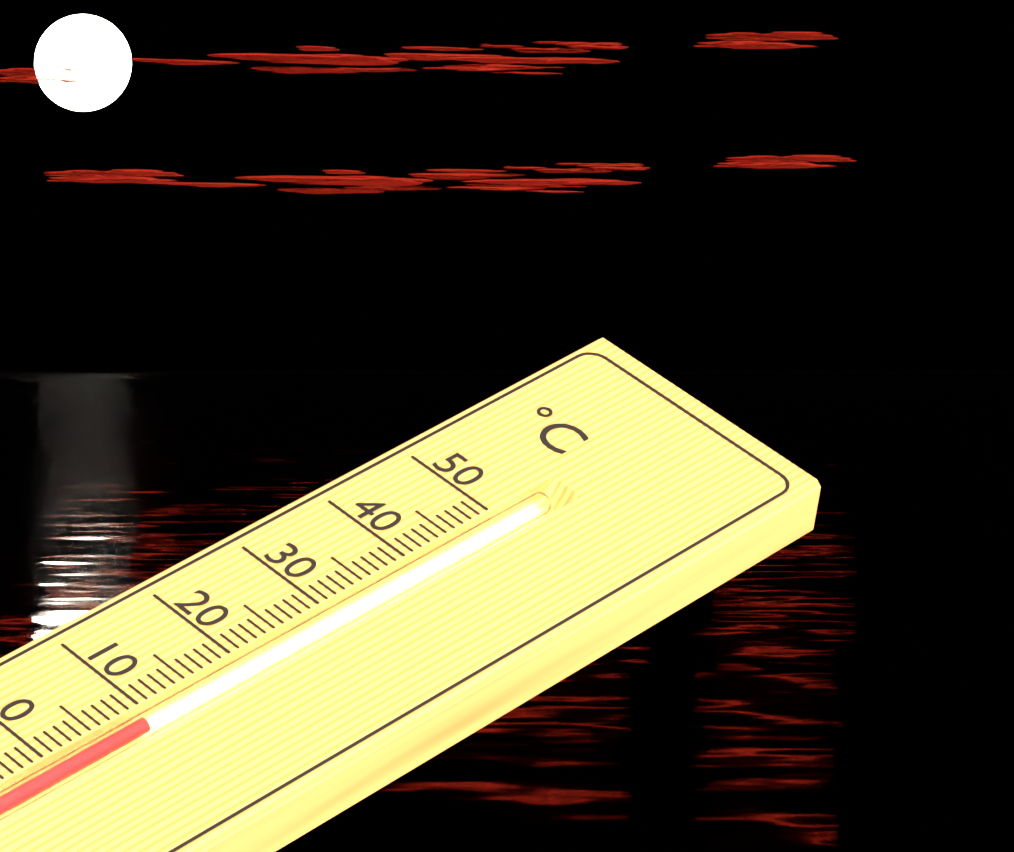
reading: 9 °C
